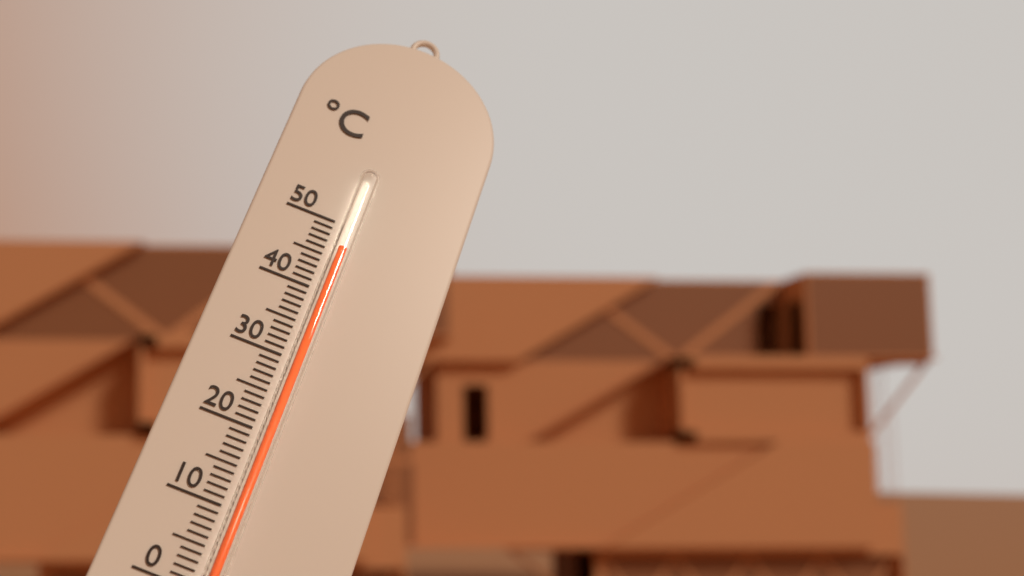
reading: 46 °C
